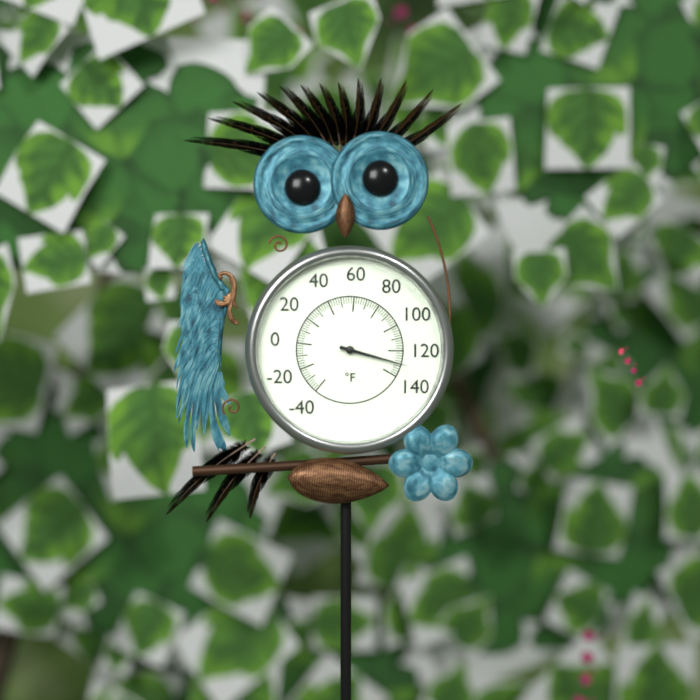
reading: 130 °F
